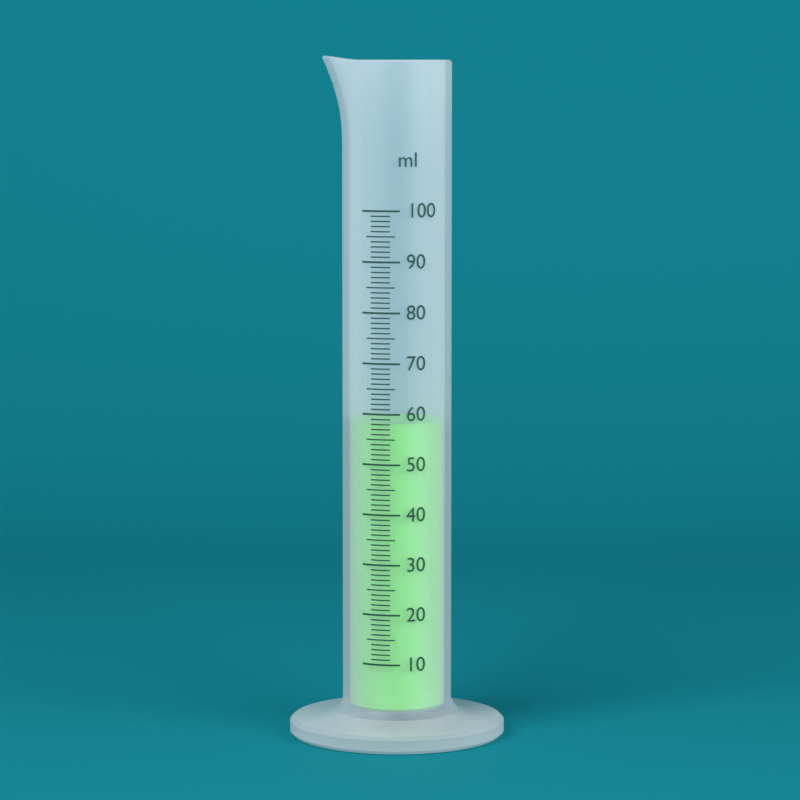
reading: 58 ml
